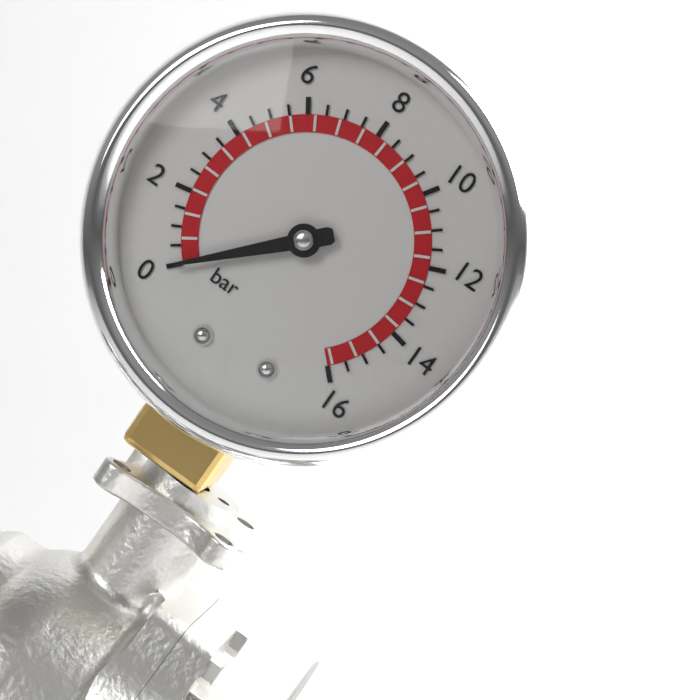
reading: 0.0 bar
